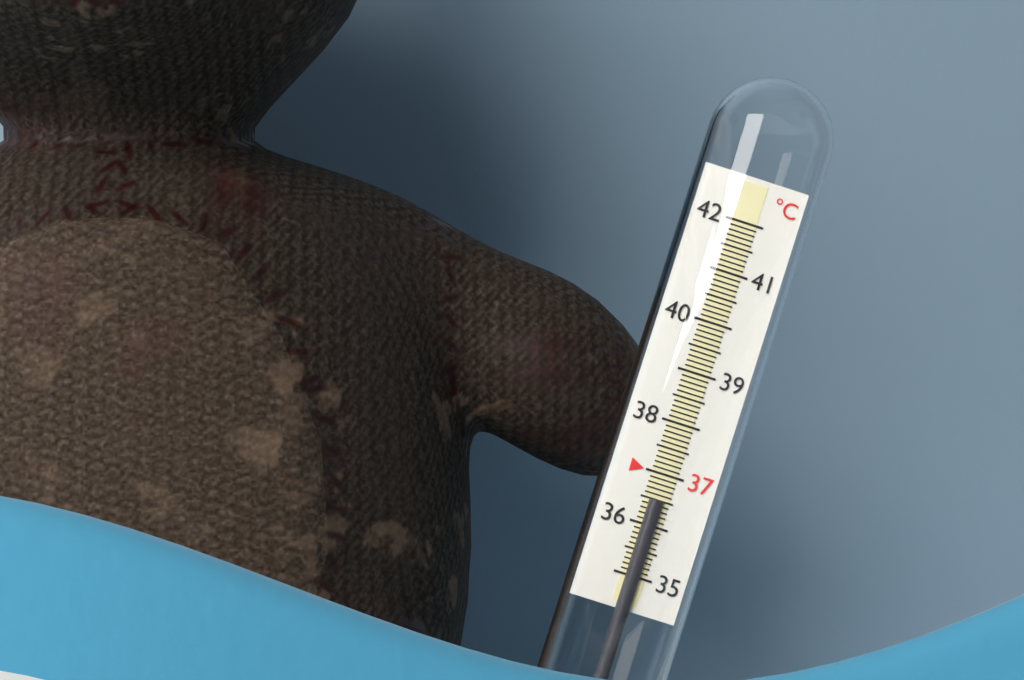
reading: 36.5 °C
